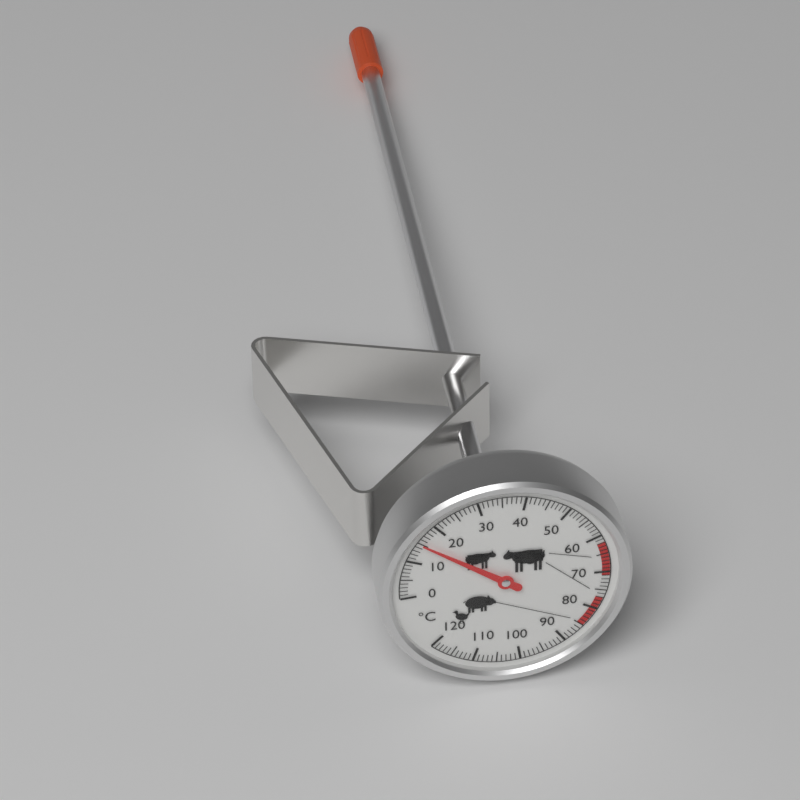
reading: 15 °C
